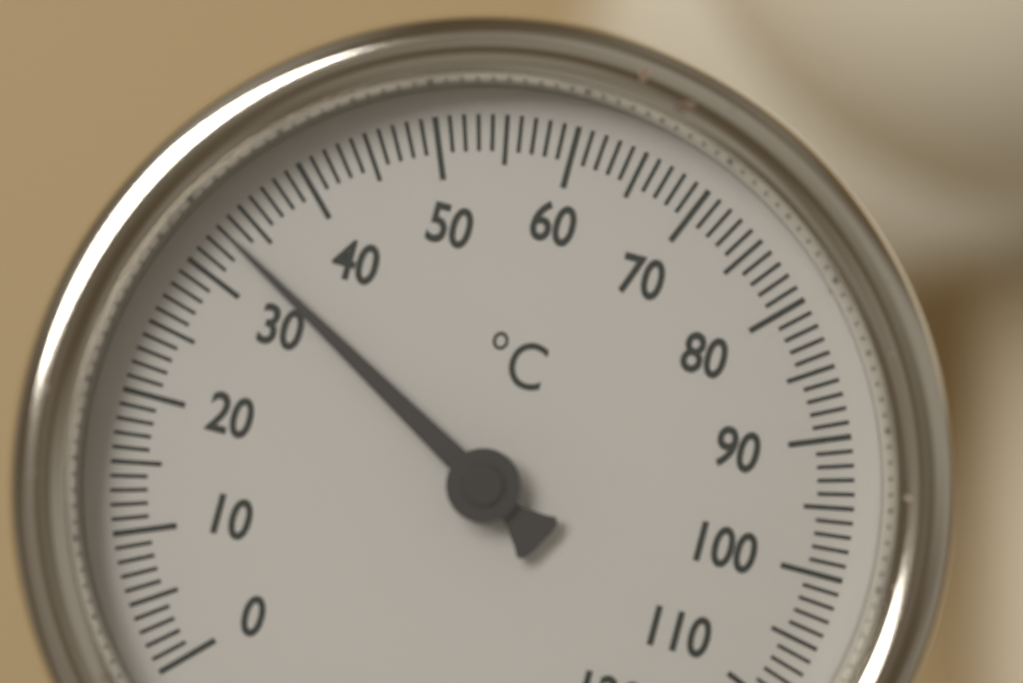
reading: 33 °C
